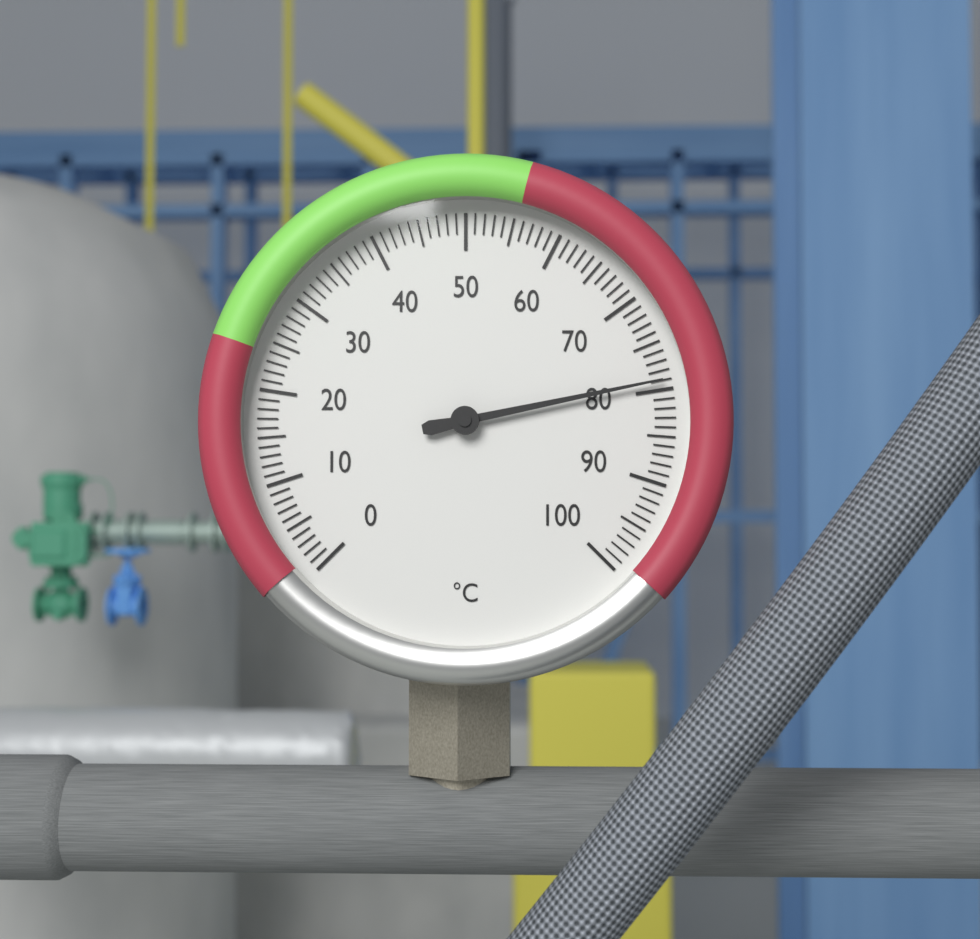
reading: 79 °C
